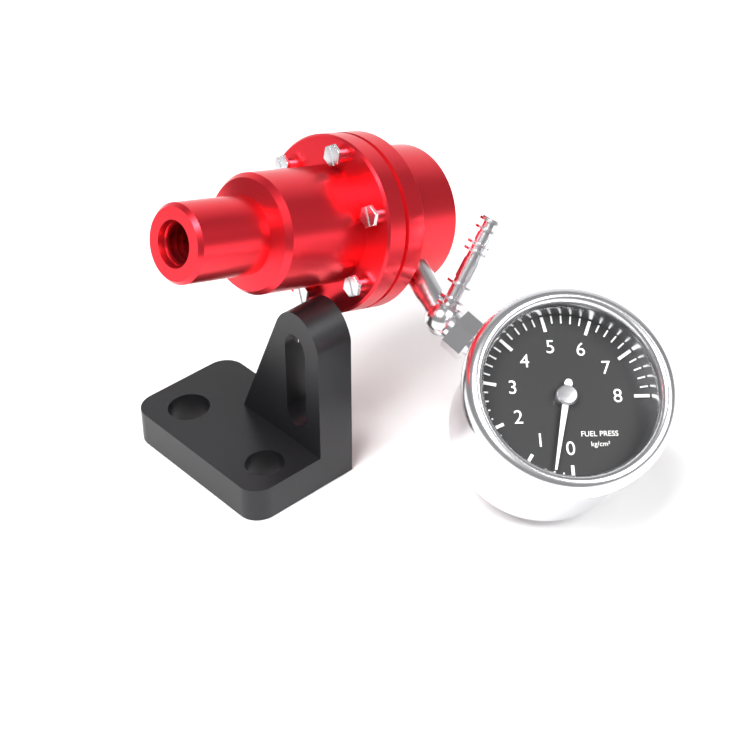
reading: 0.4 kg/cm²
